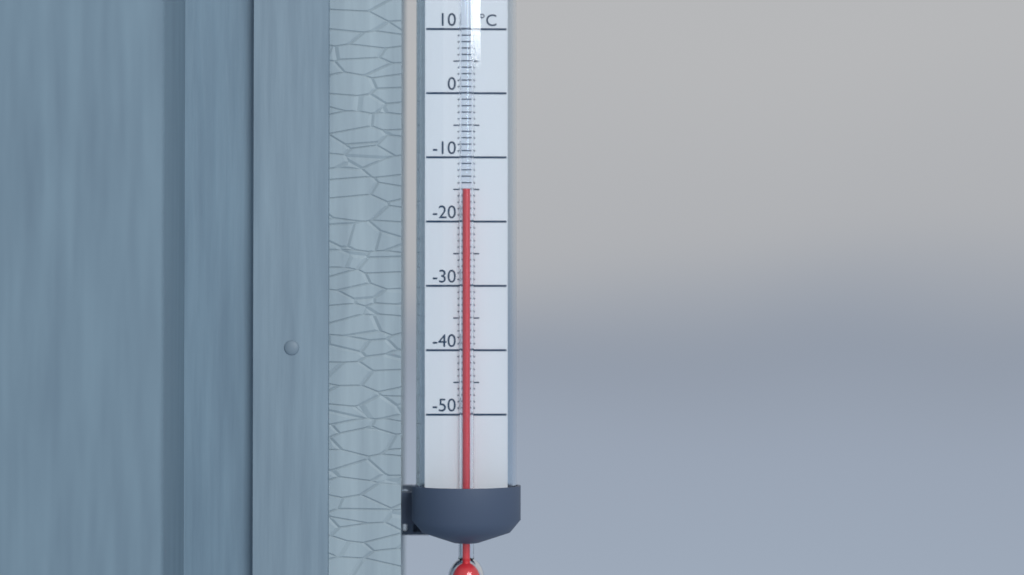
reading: -15 °C
